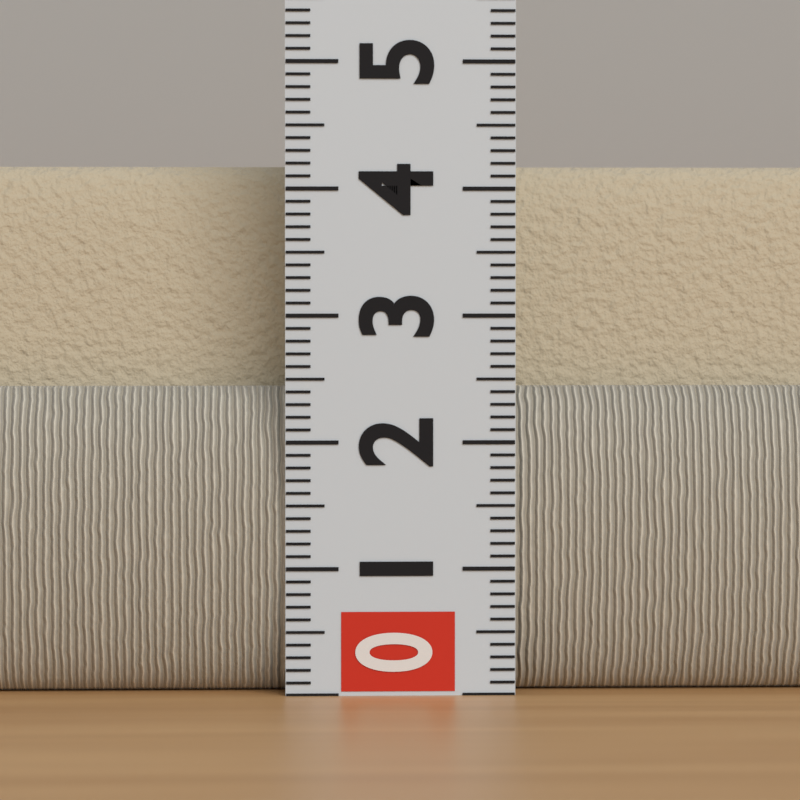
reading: 4.2 (no unit)
